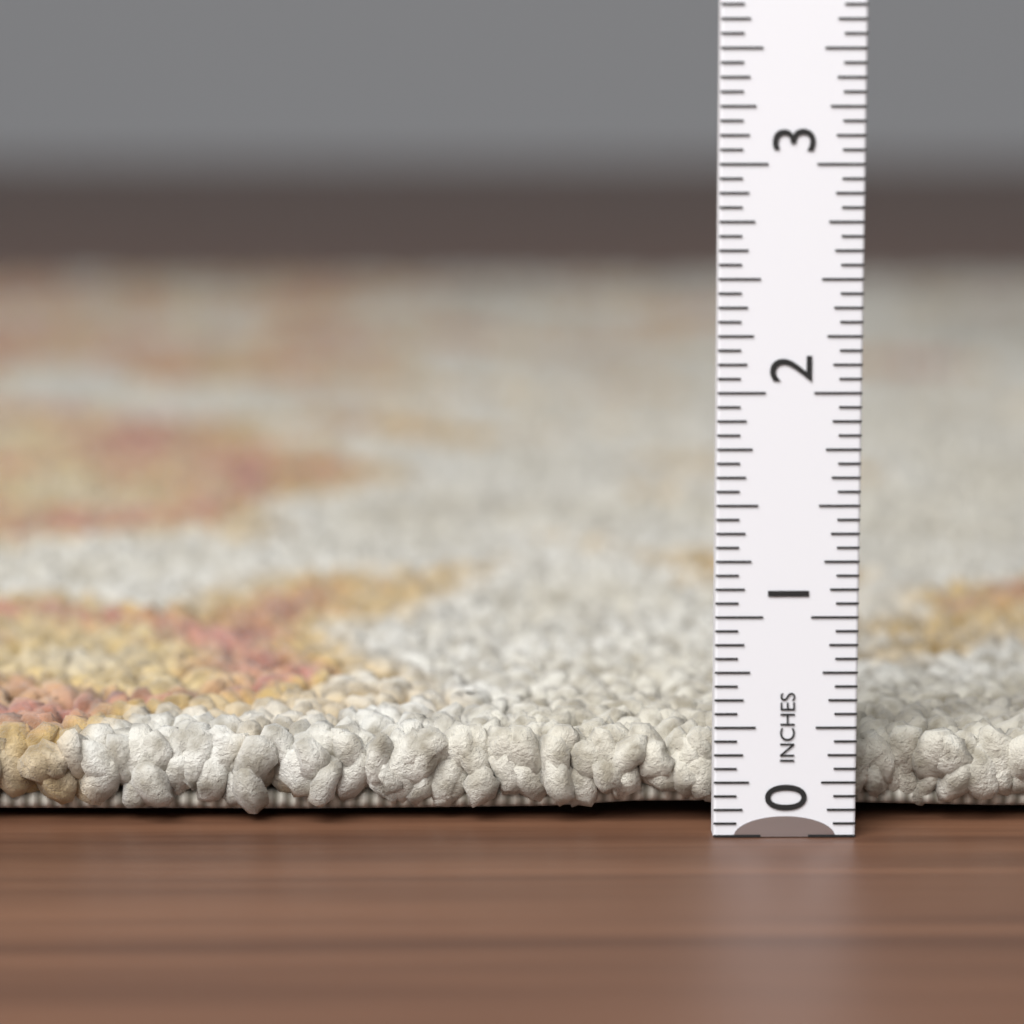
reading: 0.4375 in
